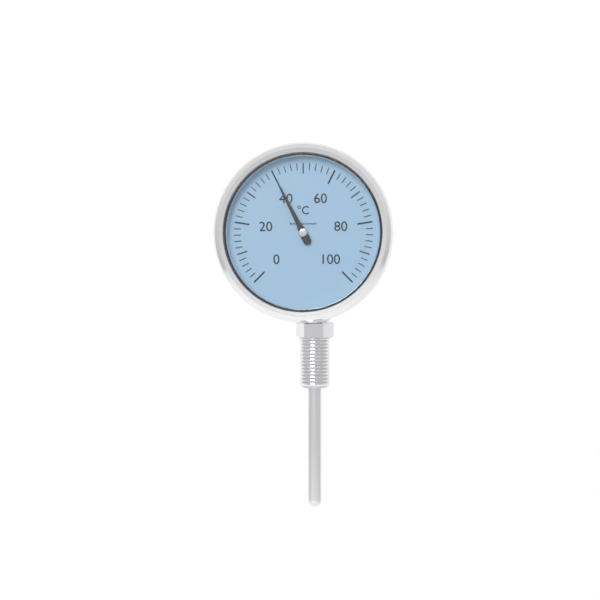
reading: 40 °C
